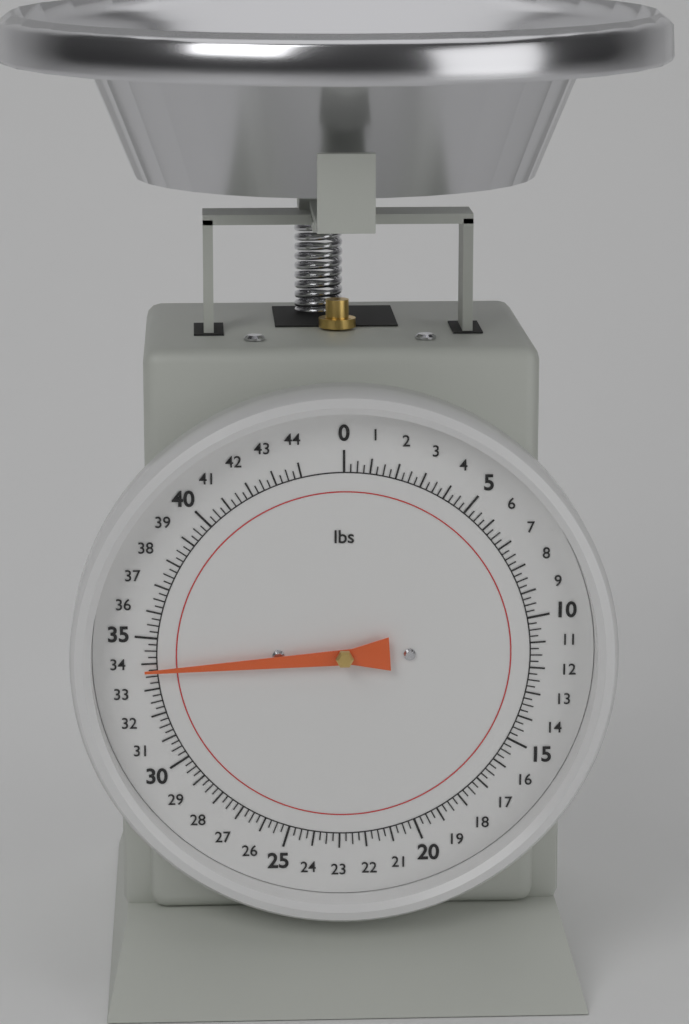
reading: 33.75 lbs
